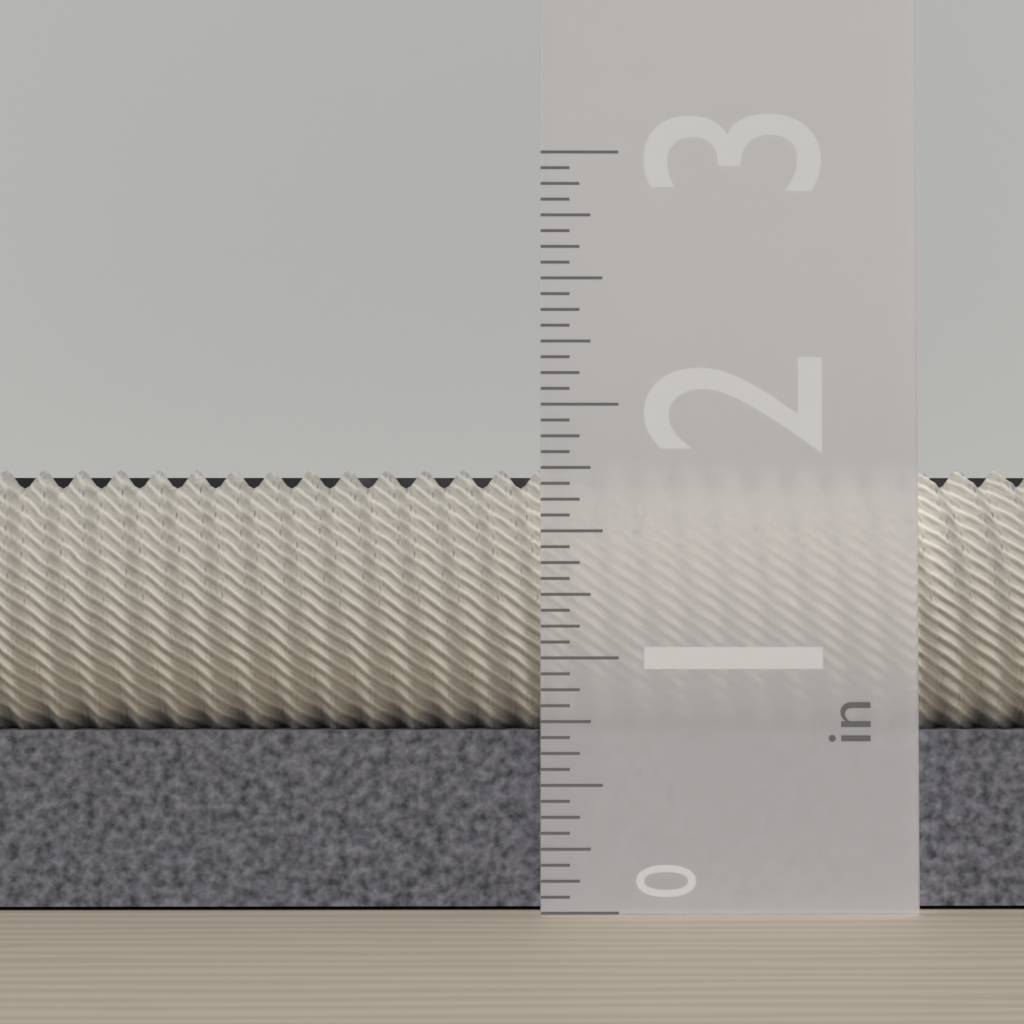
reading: 1.7500 in
